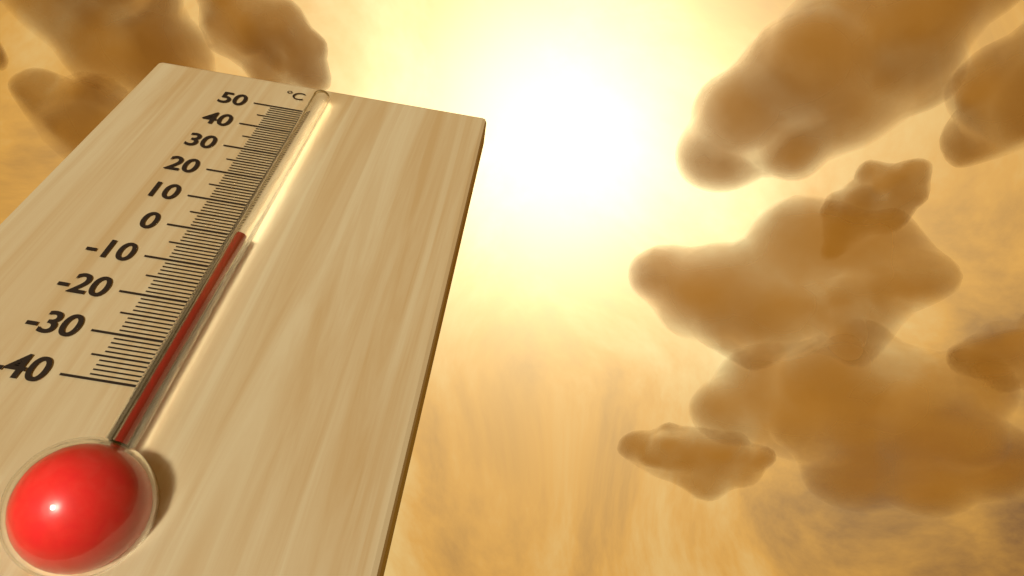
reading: -3 °C
